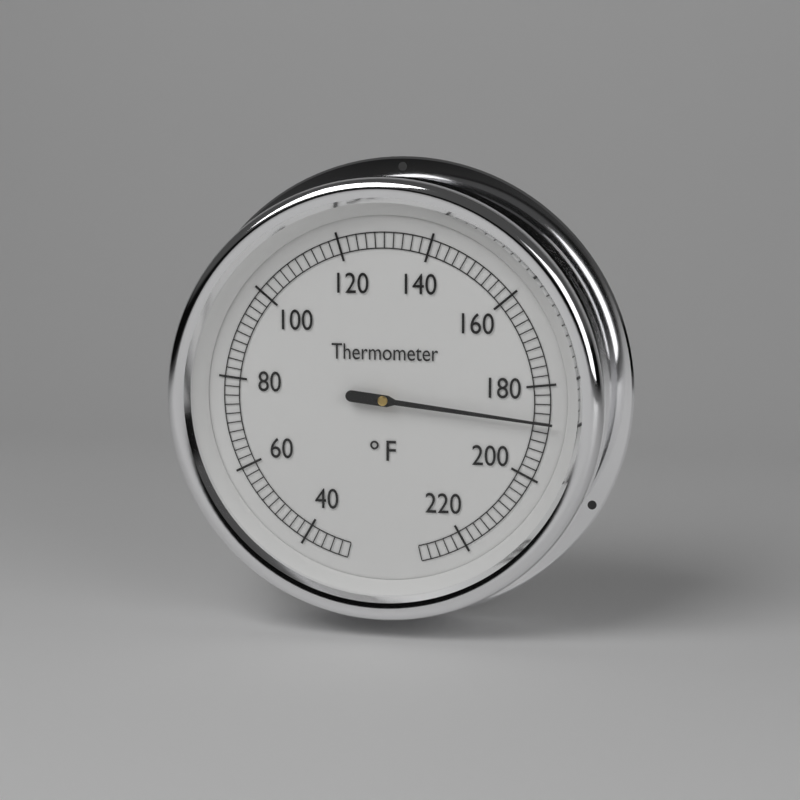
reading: 188 °F
